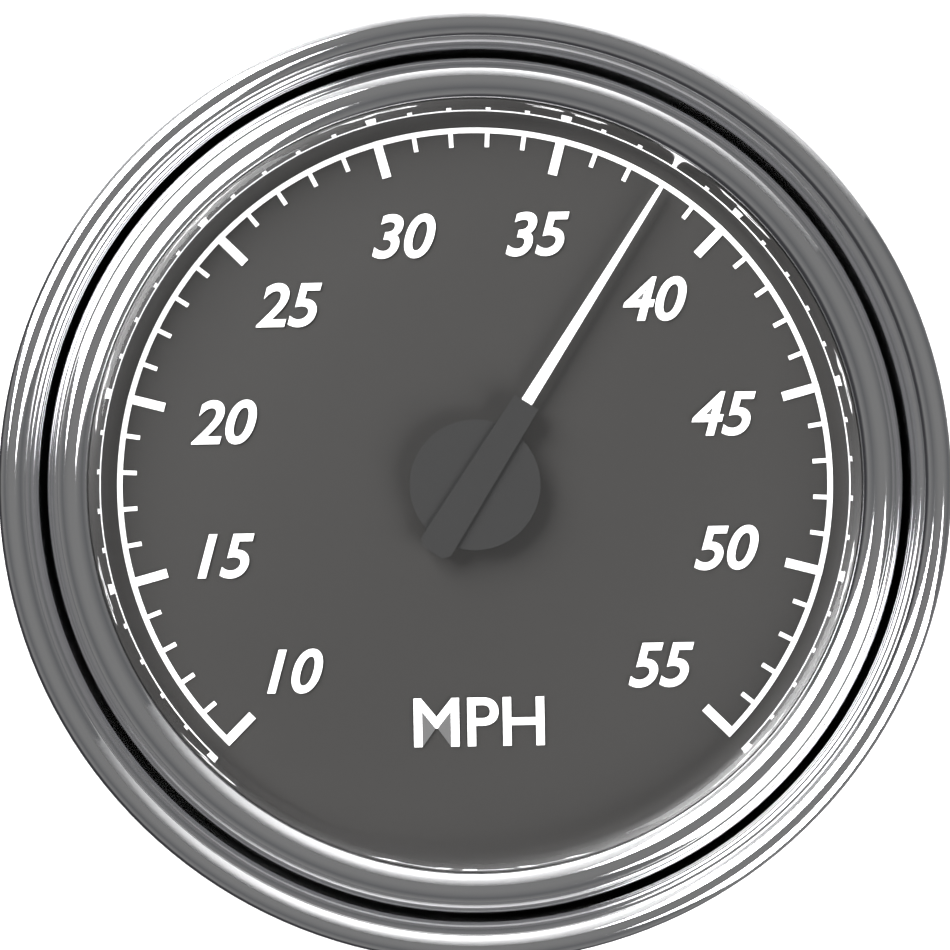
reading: 38 MPH
